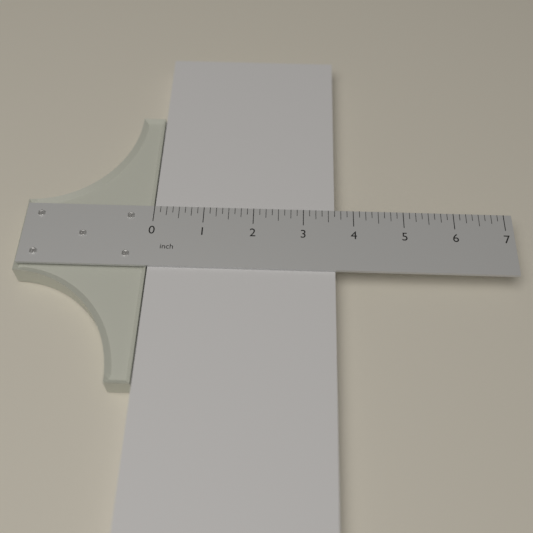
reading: 3.625 inch
